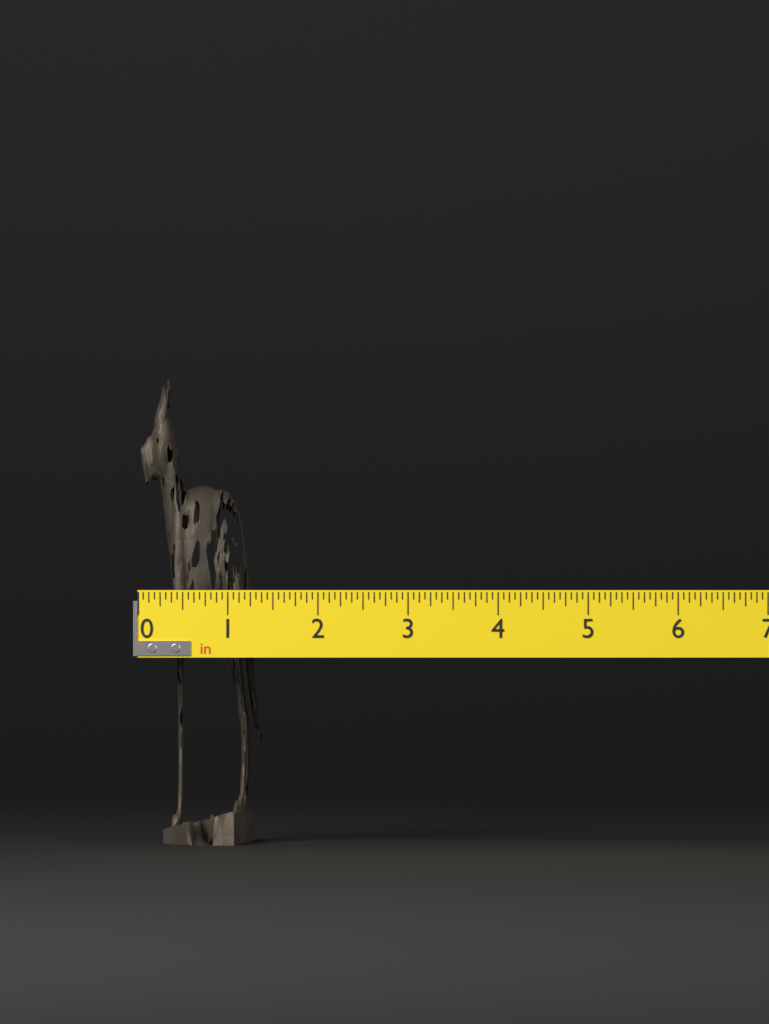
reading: 1.3750 in
